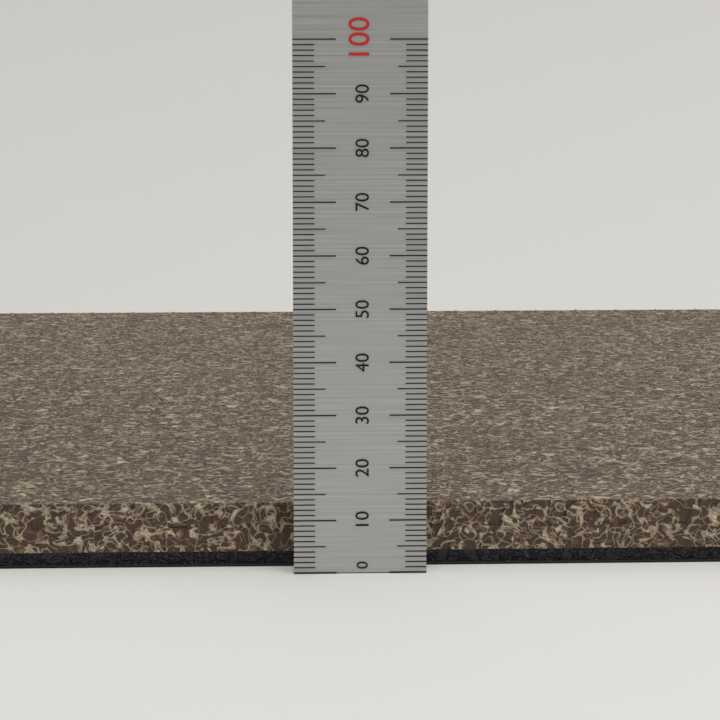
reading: 12 (no unit)
